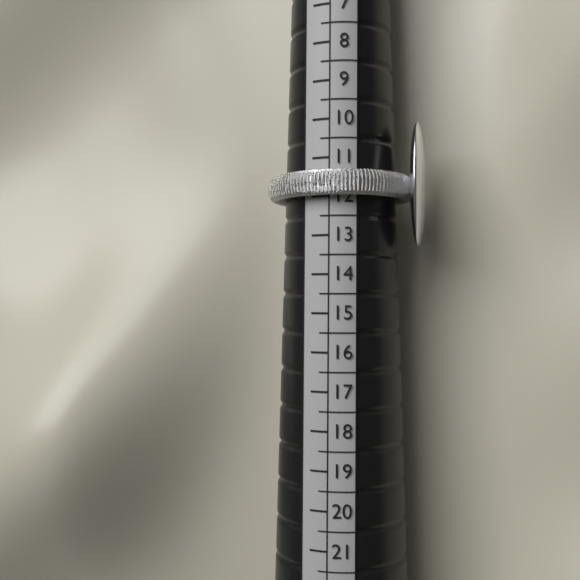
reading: 12.0 (no unit)
